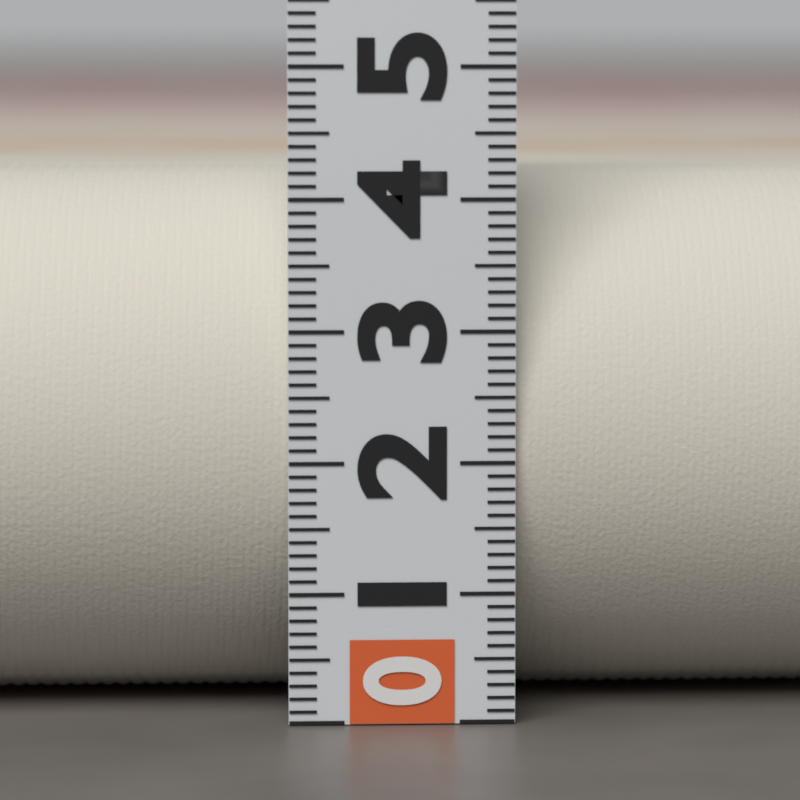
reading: 4.2 (no unit)
